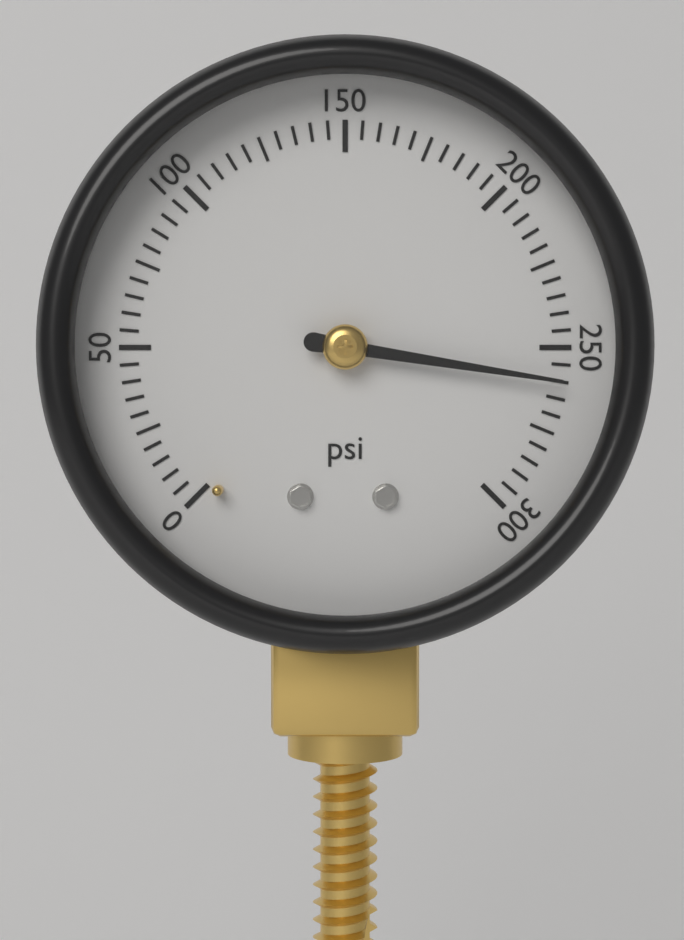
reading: 260 psi
